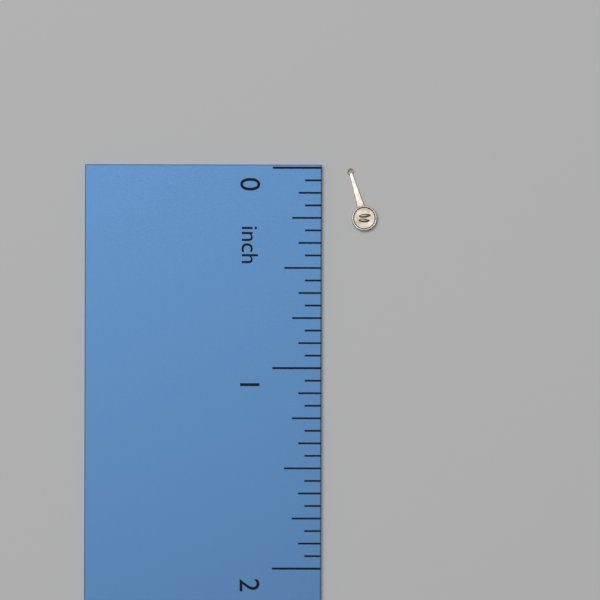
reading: 0.3125 inch
